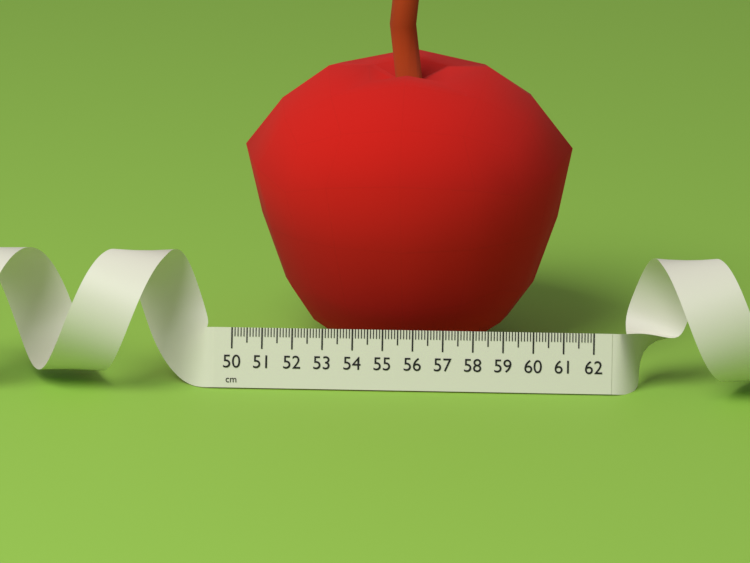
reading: 61.1 cm
